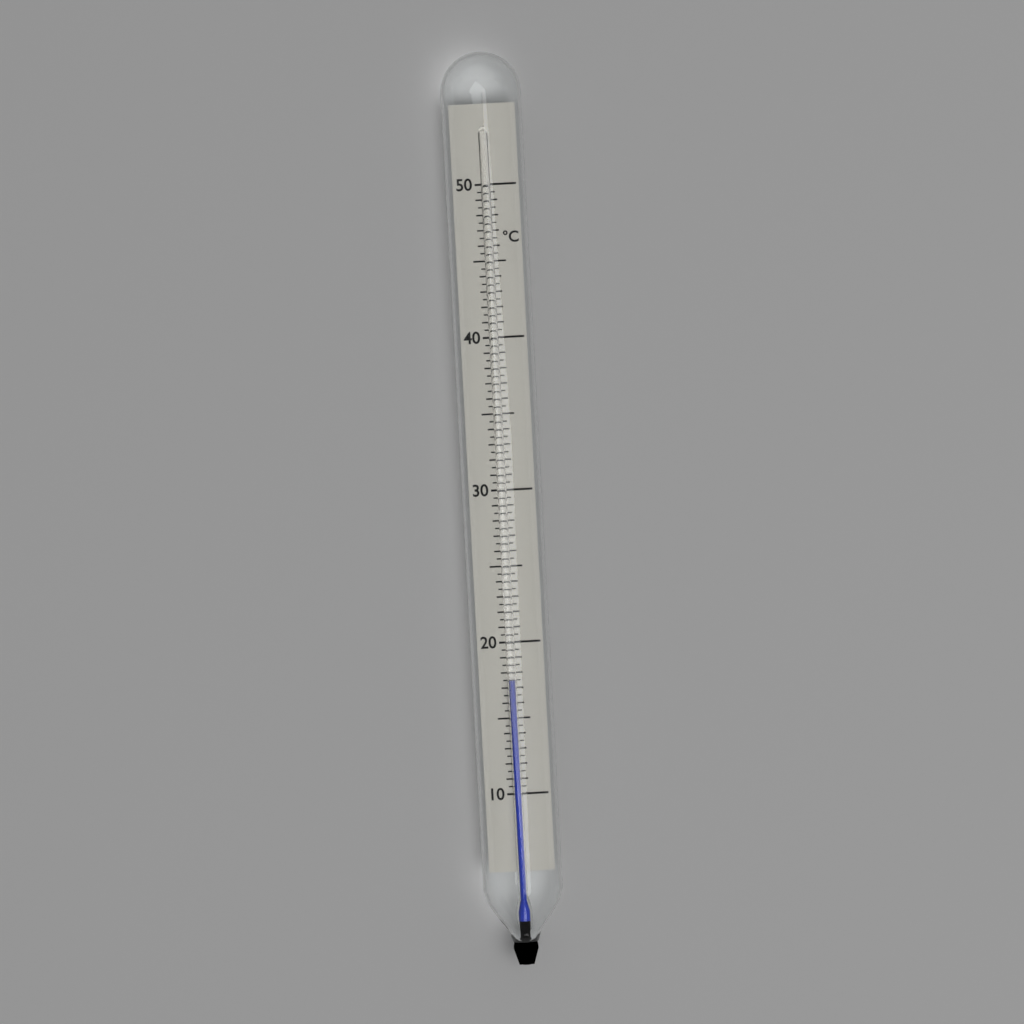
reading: 17.5 °C
